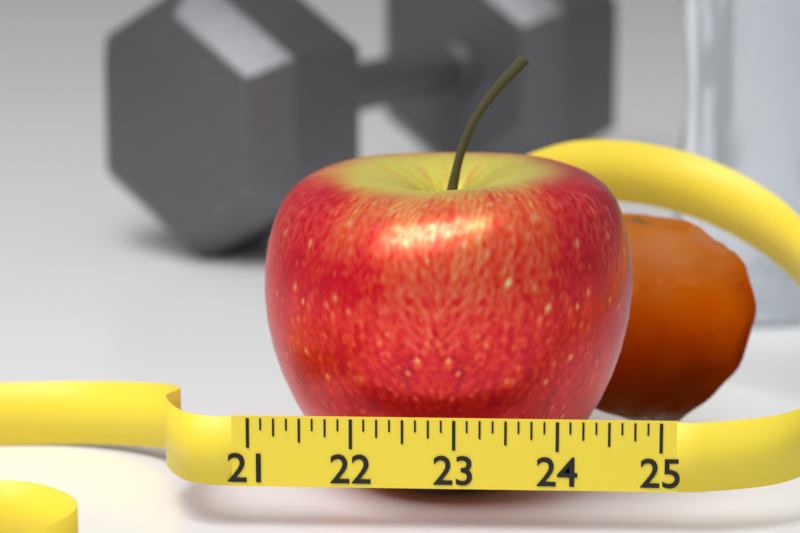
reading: 24.750 (no unit)
